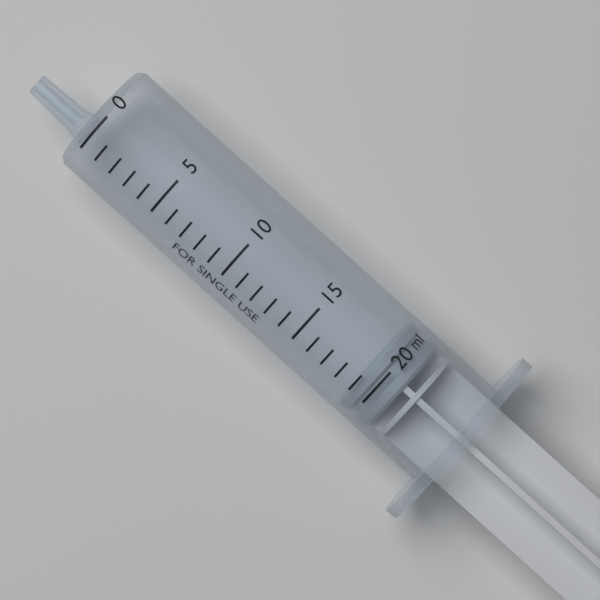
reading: 19 ml
